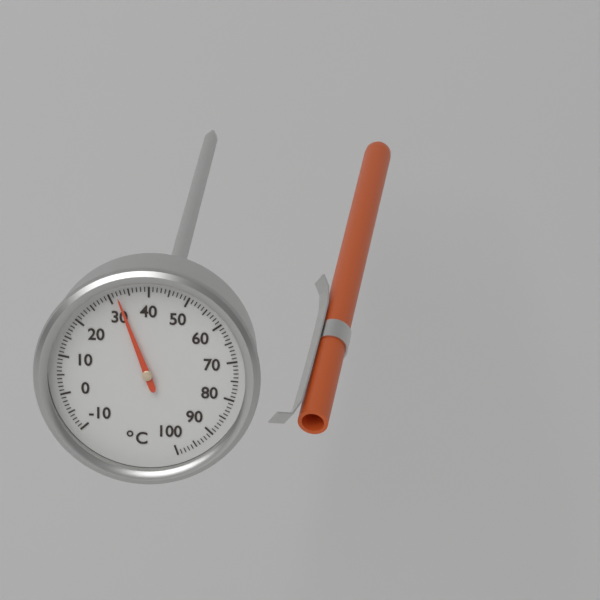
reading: 32 °C
